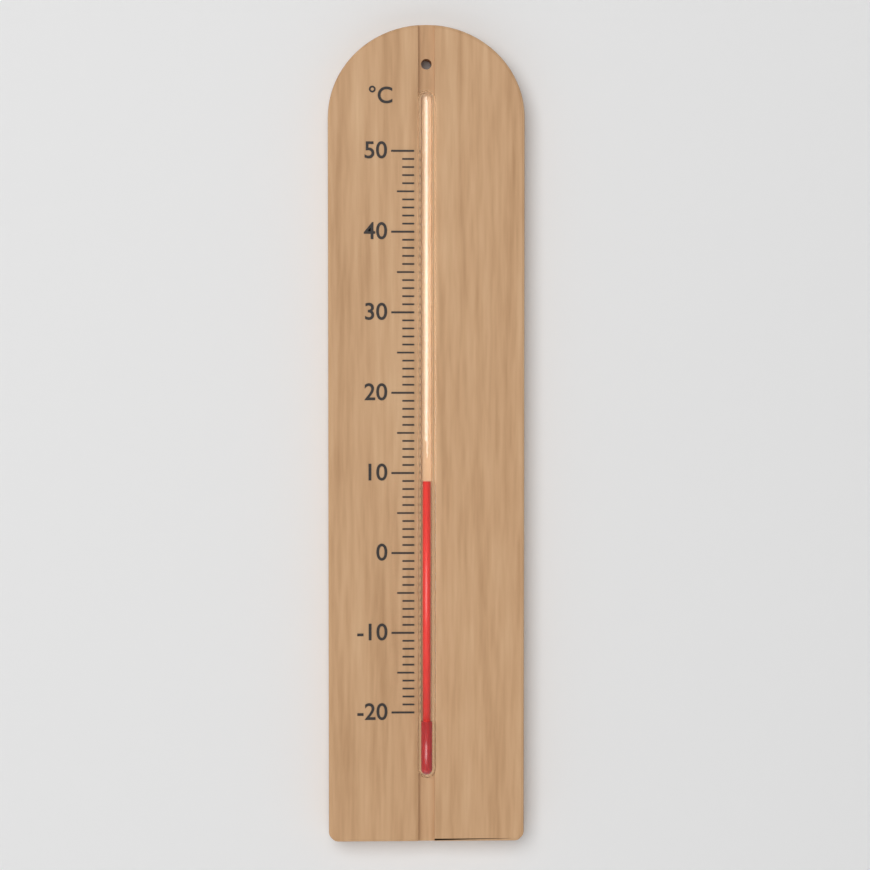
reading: 9 °C
